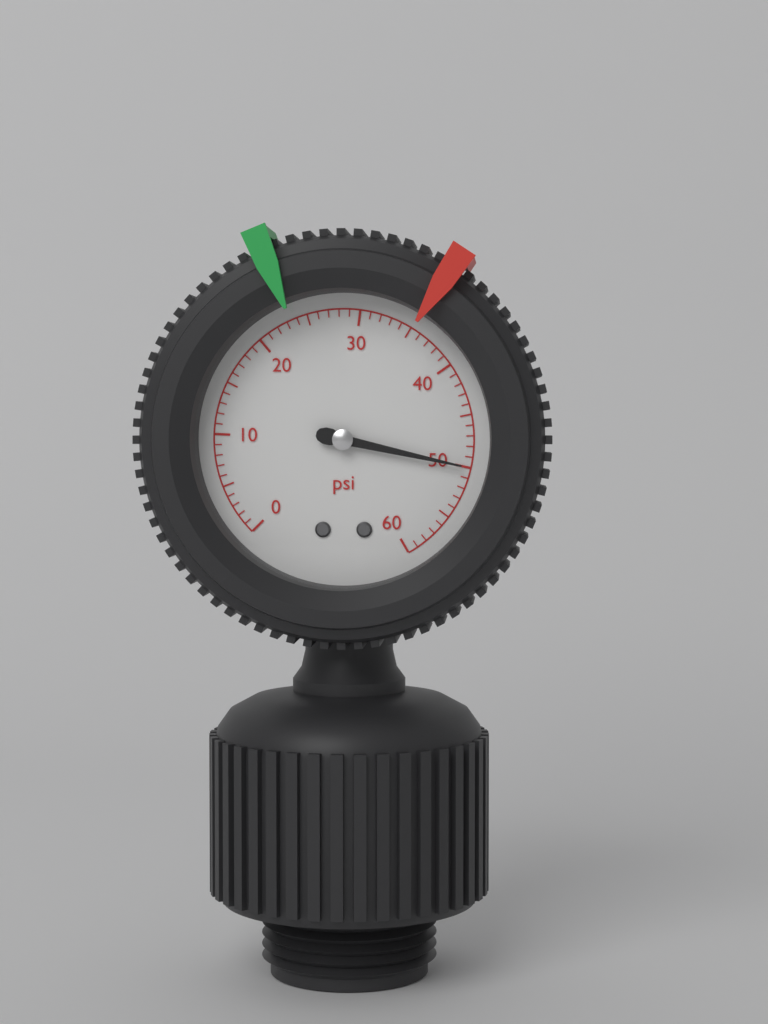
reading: 50 psi
